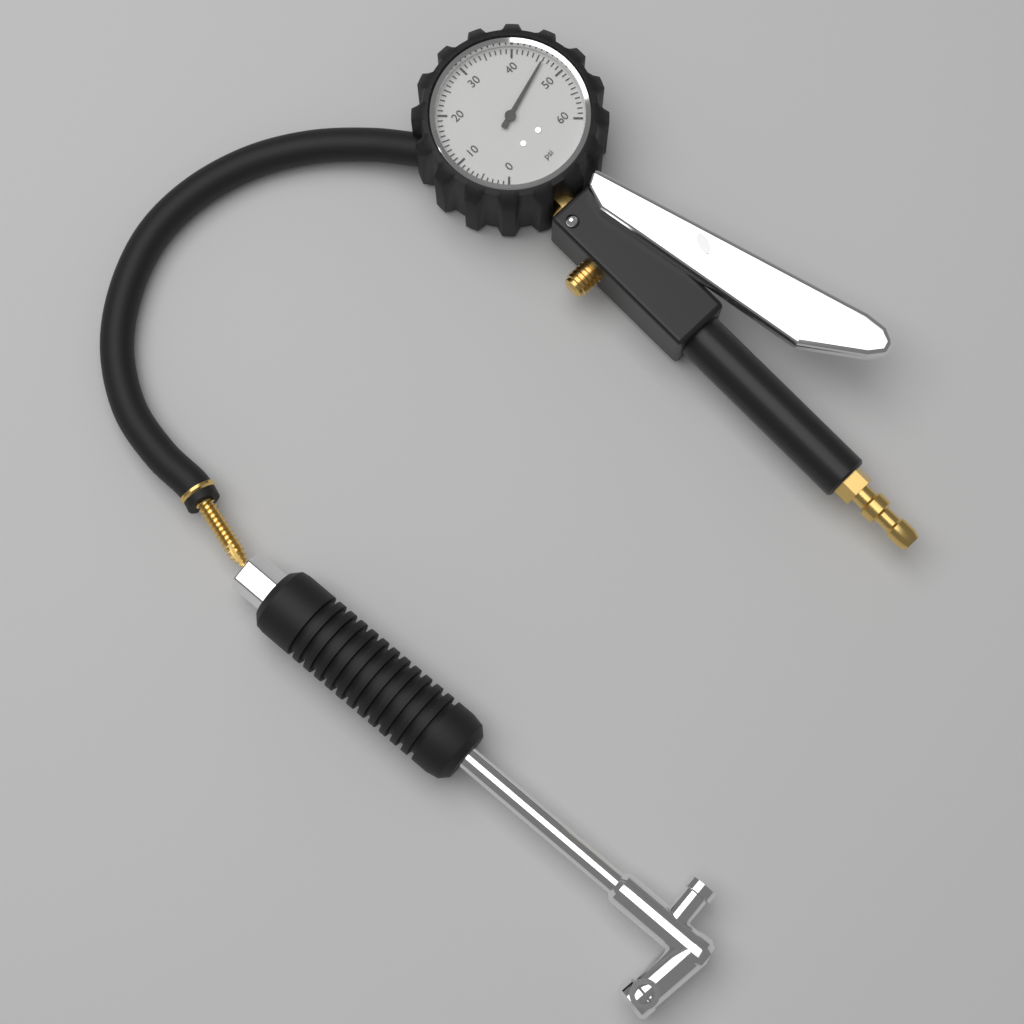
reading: 46 psi
